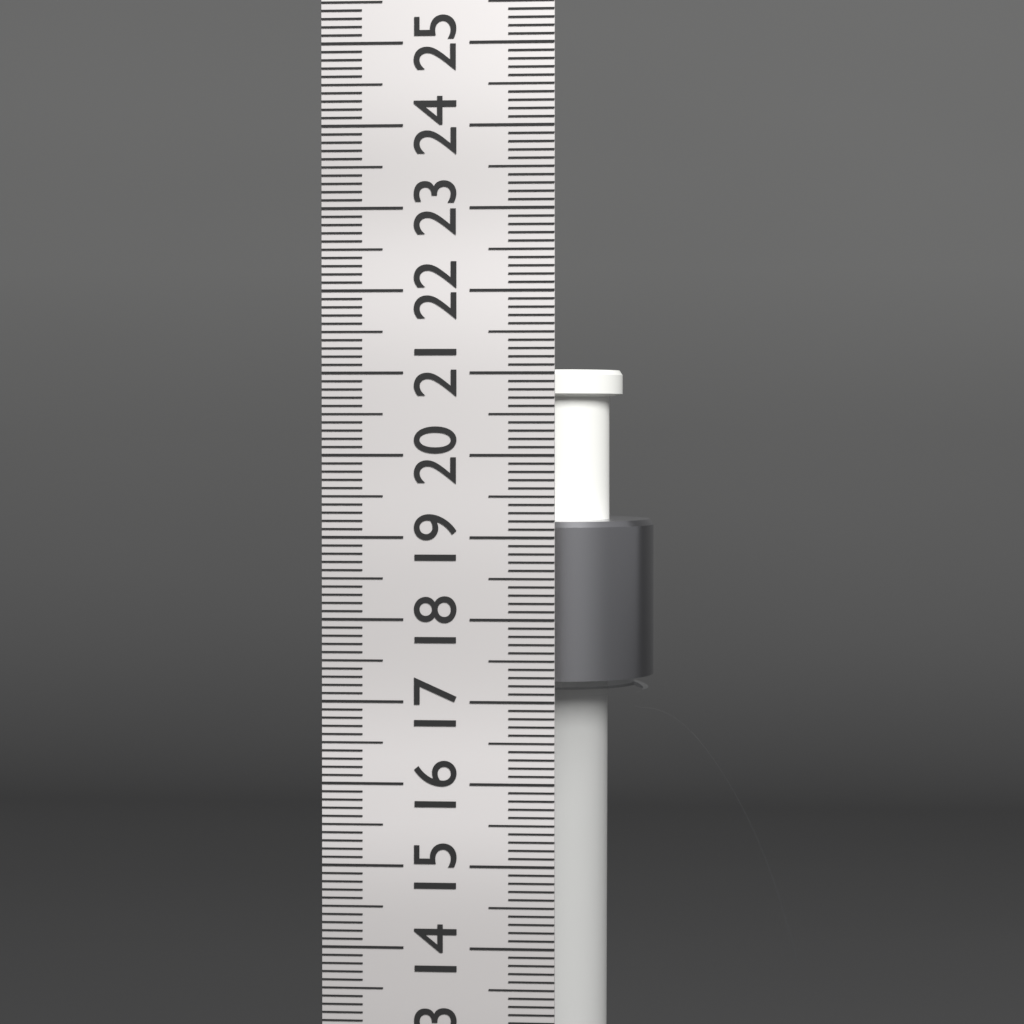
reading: 21.1 cm
